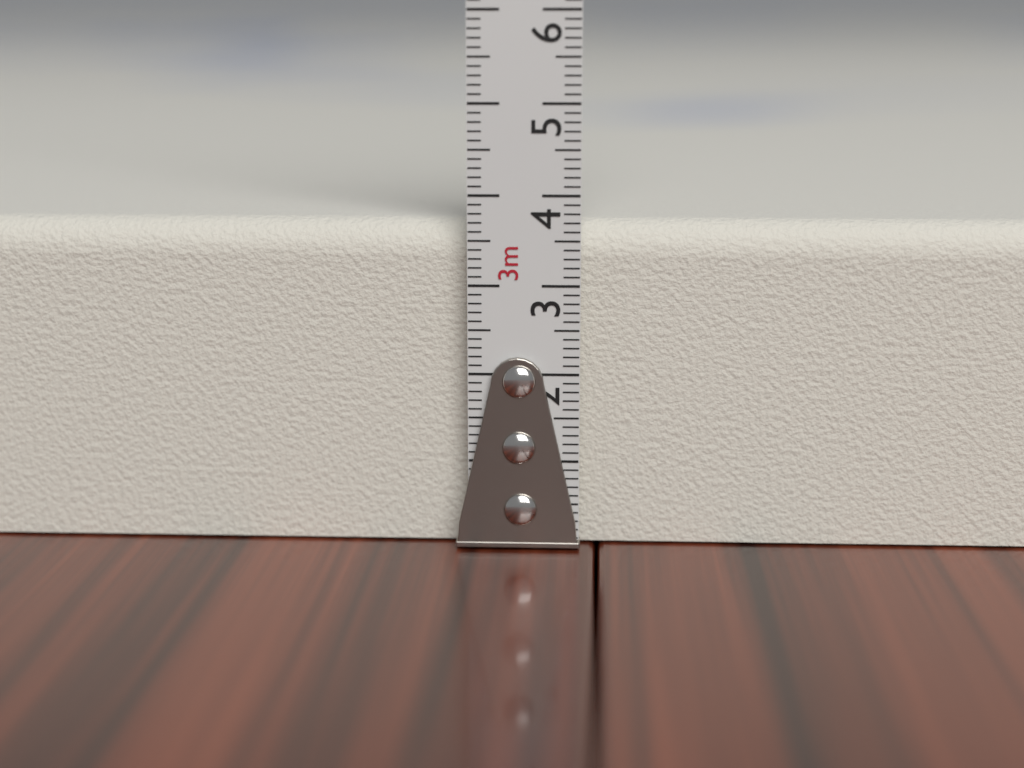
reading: 3.7 cm
